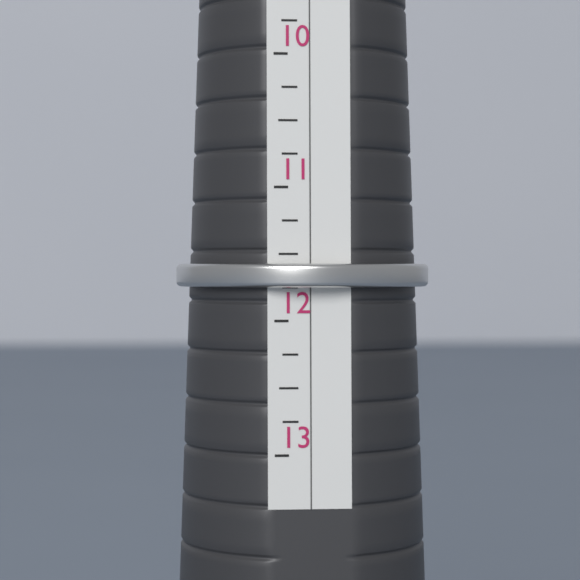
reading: 11.75 (no unit)
